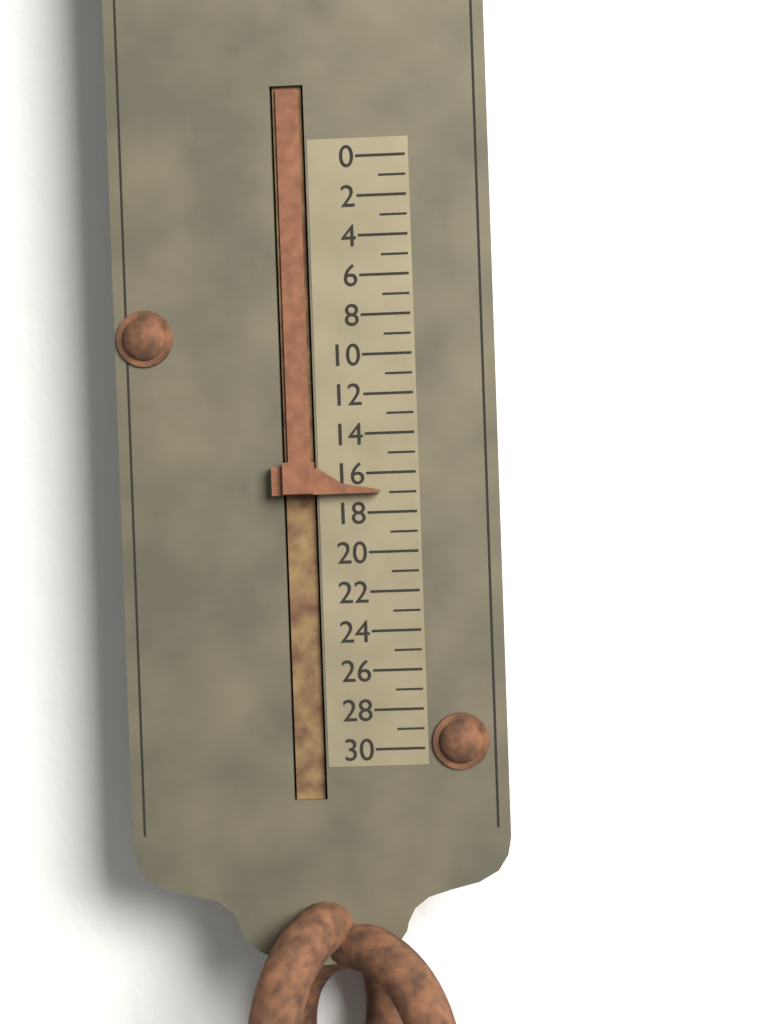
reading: 17 (no unit)
